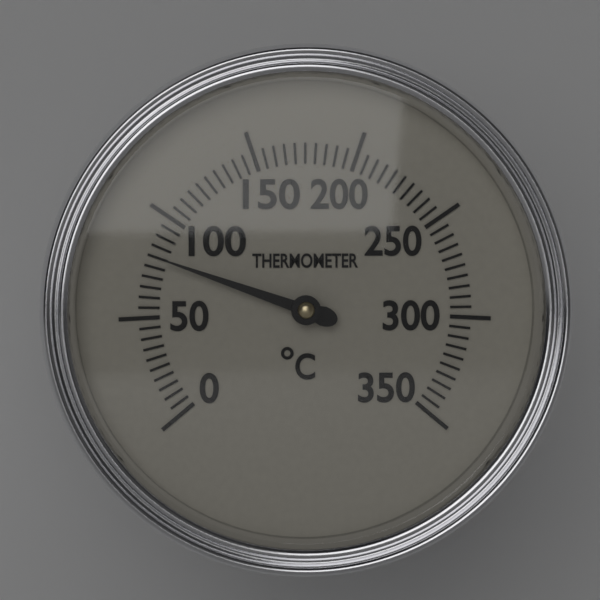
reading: 80 °C
